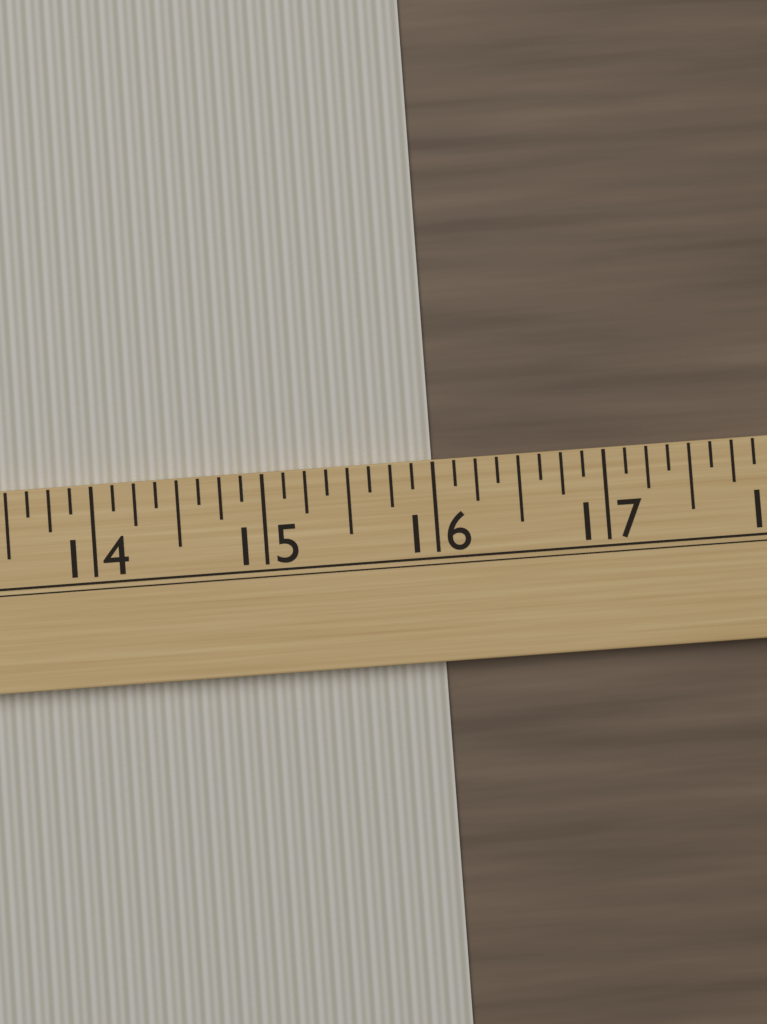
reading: 16.000 (no unit)
